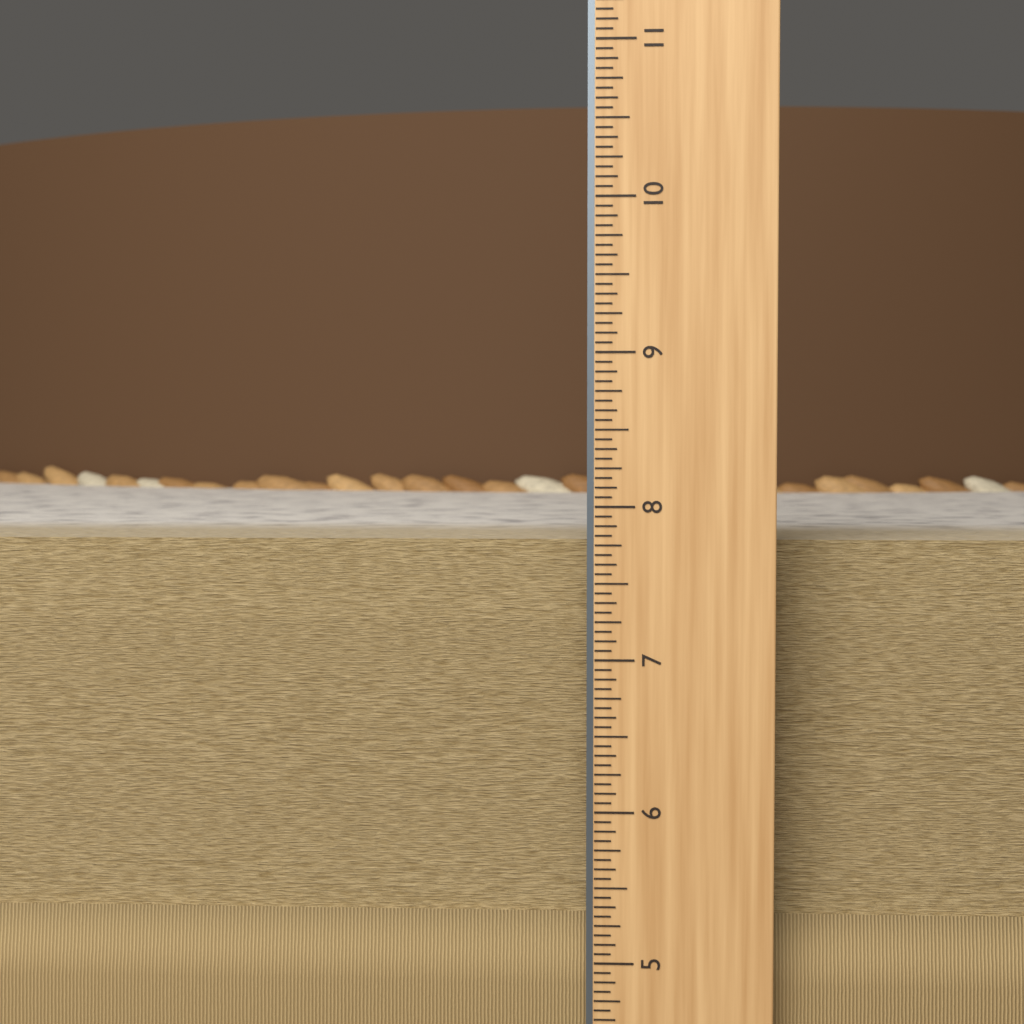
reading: 7.7500 in
